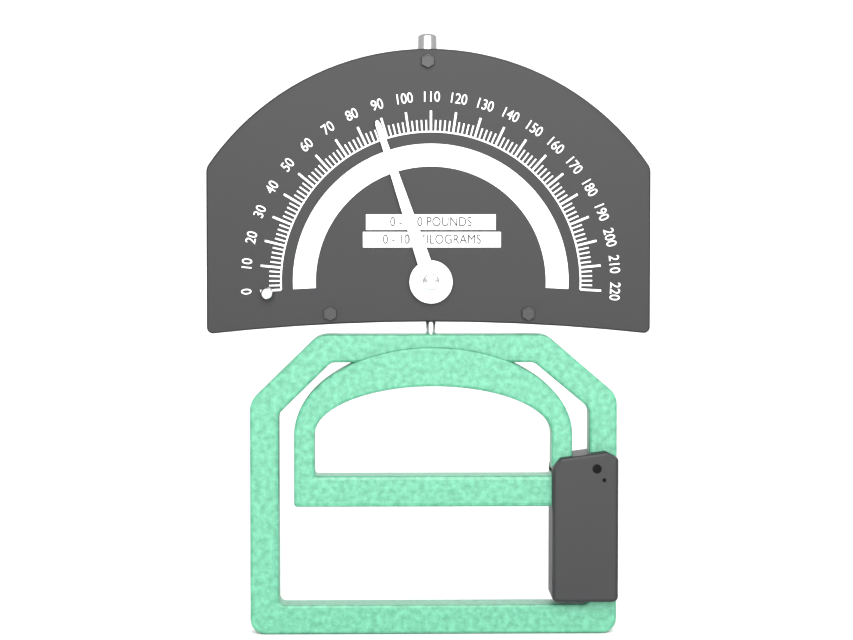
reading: 88 lb
